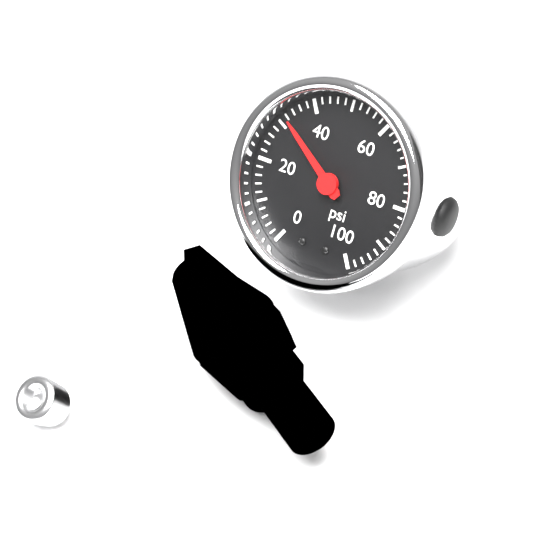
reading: 32 psi
